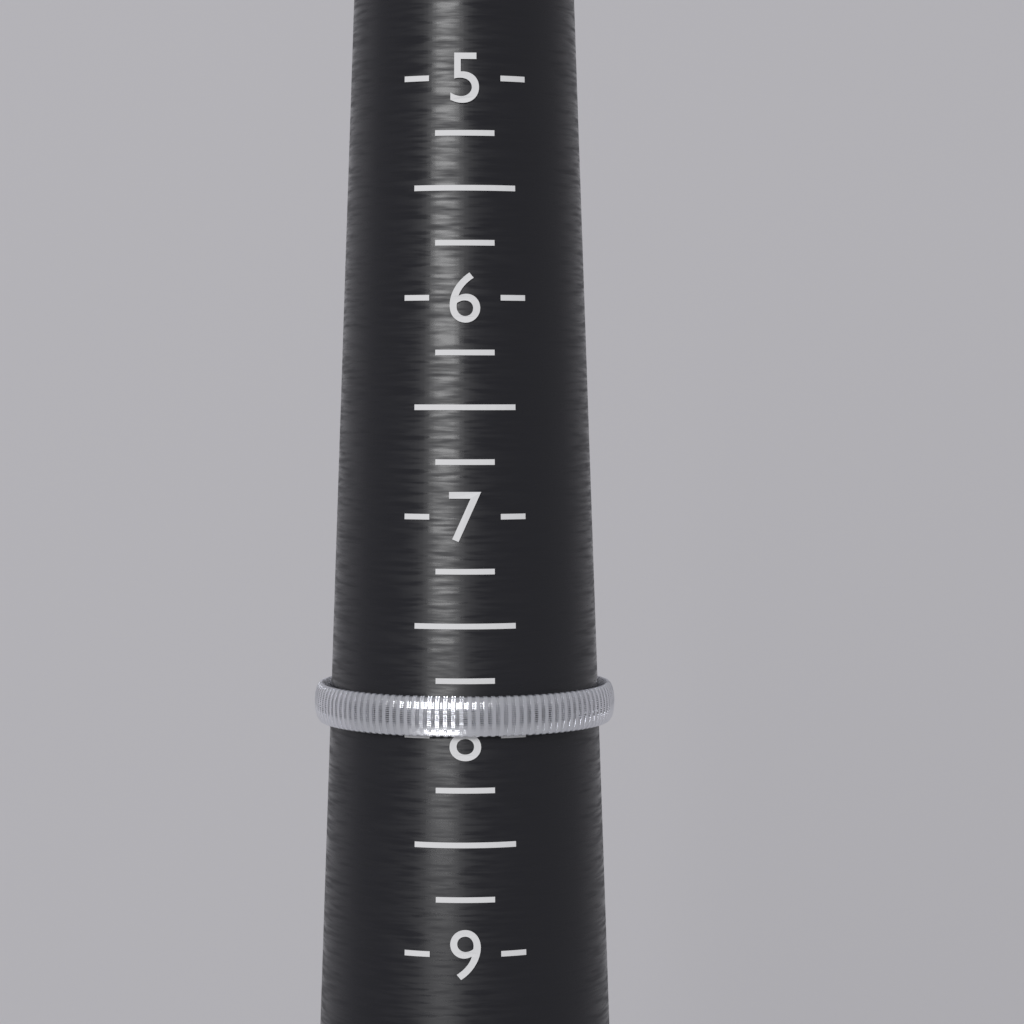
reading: 8.00 (no unit)
